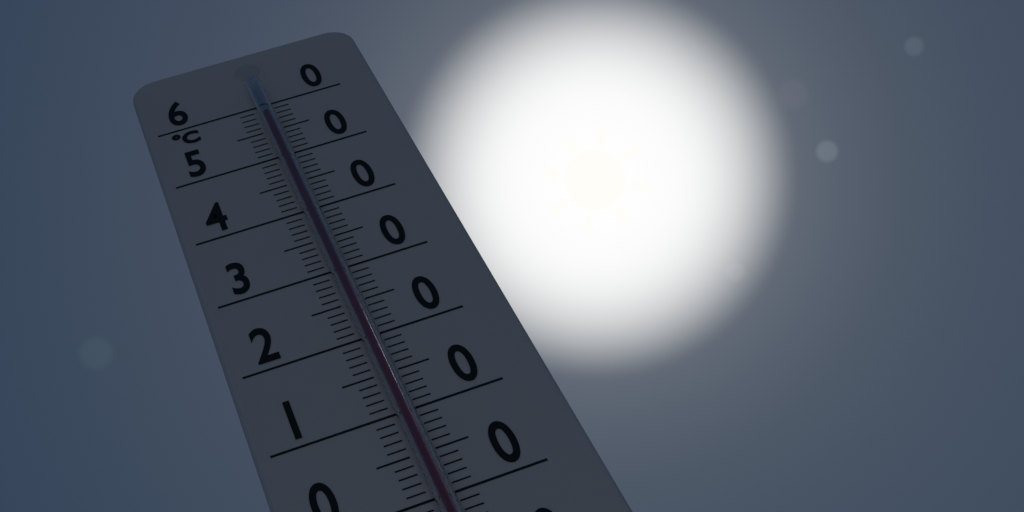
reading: 57 °C
